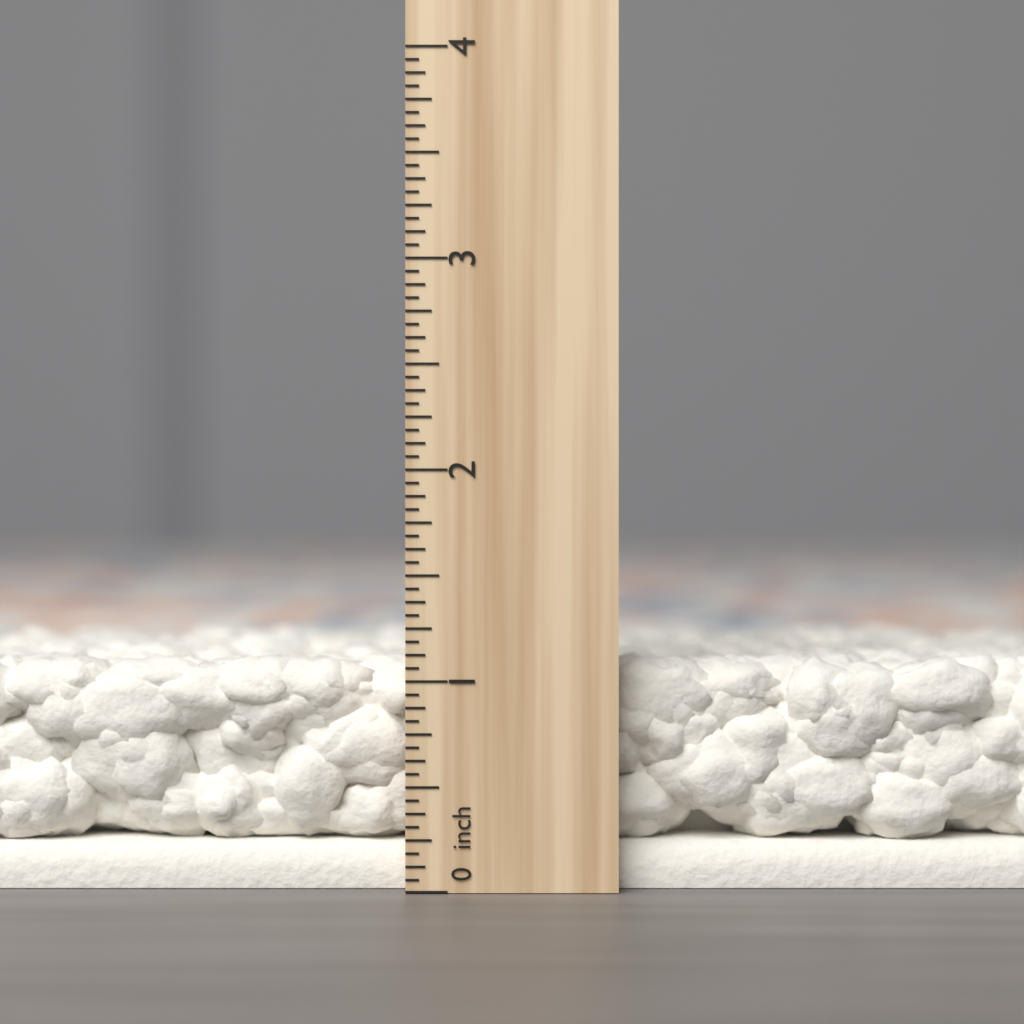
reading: 1.1000 inch
